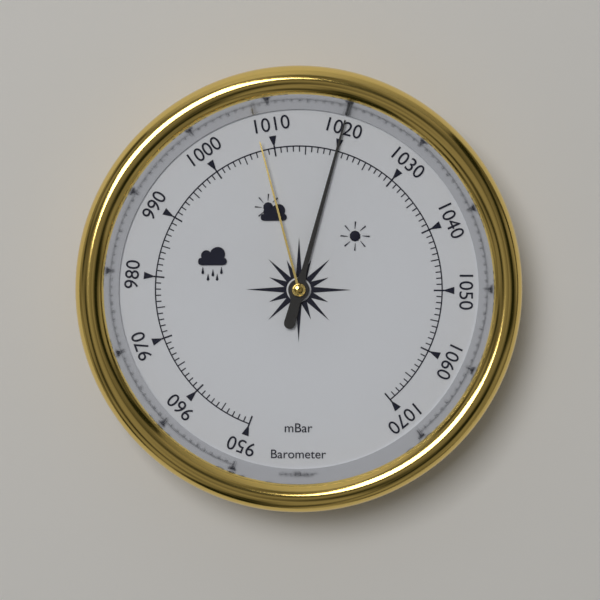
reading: 1020 mbar
